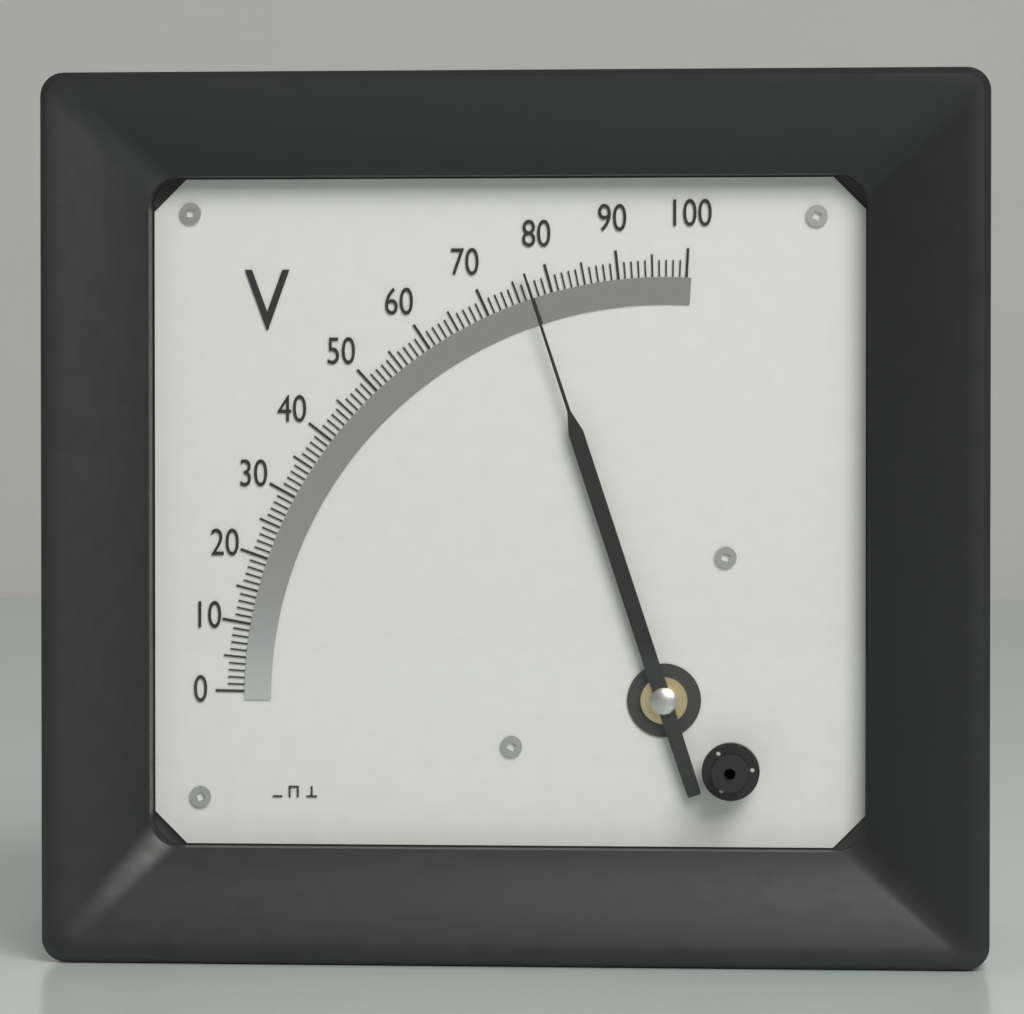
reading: 77 V
